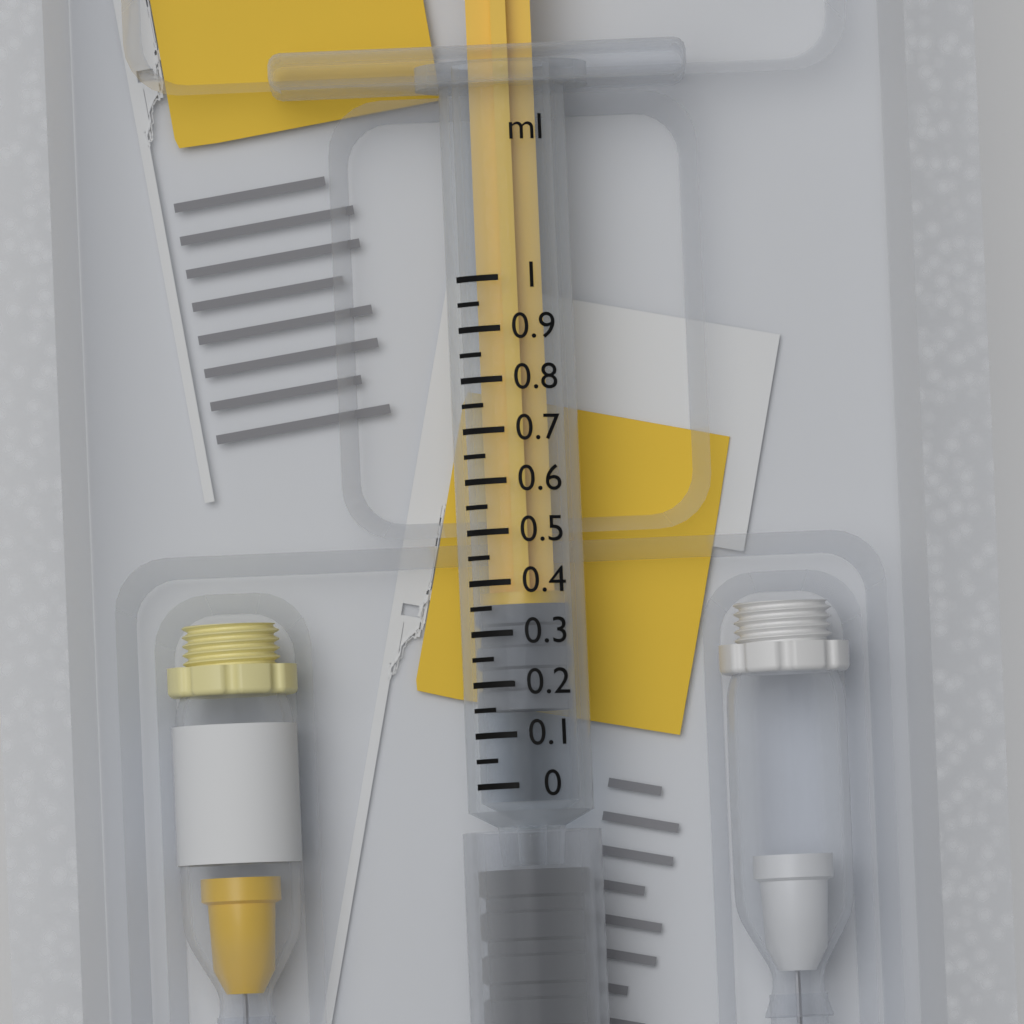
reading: 0.15 ml
